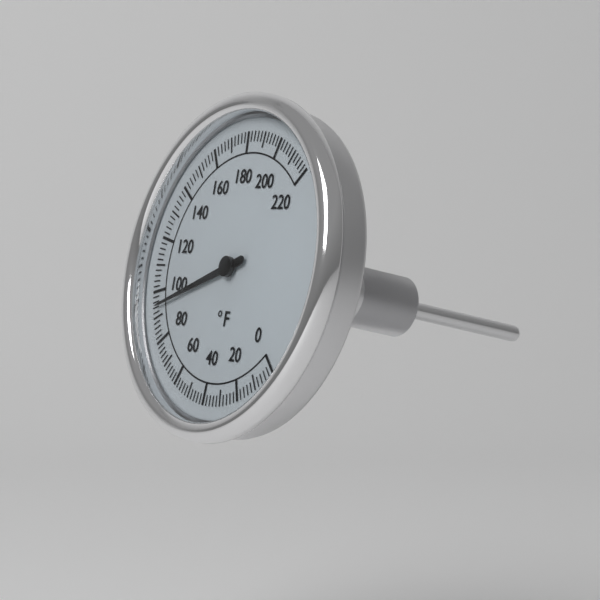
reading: 94 °F
